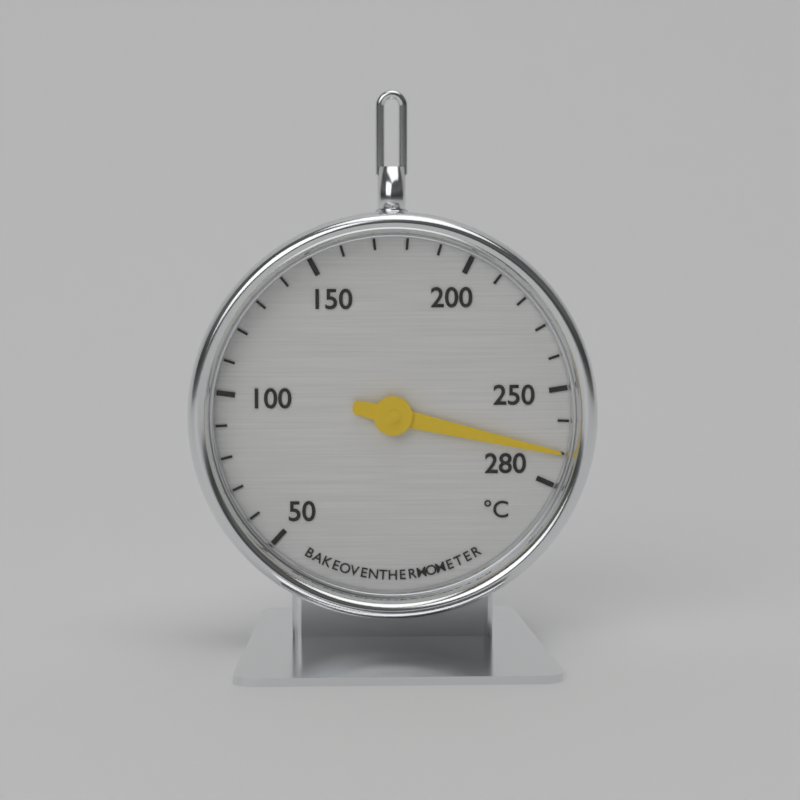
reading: 270 °C
